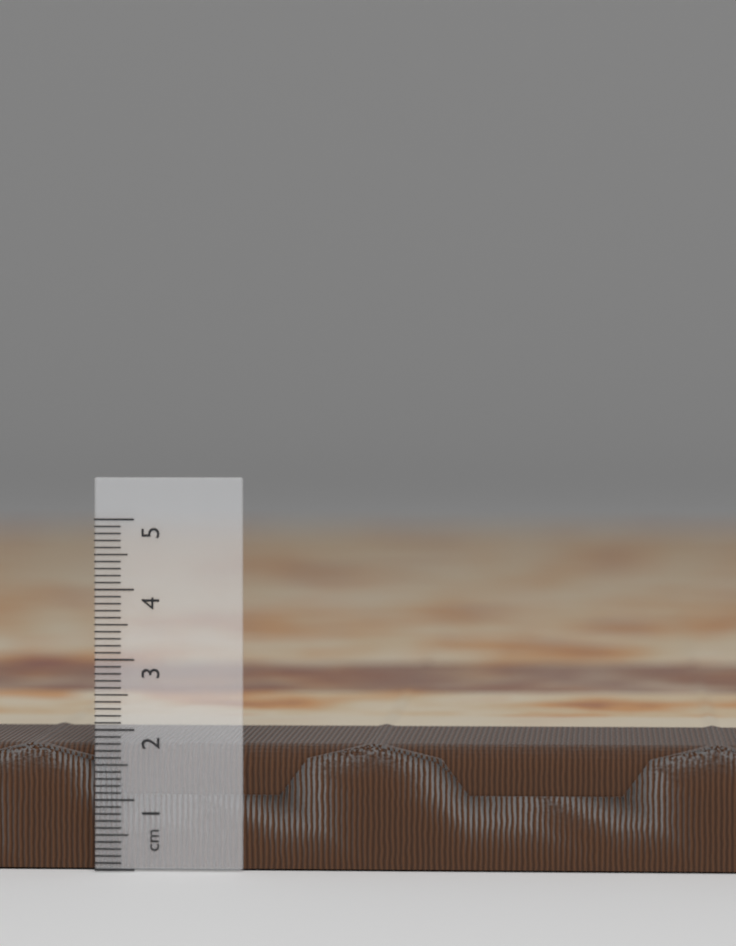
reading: 1.8 cm
